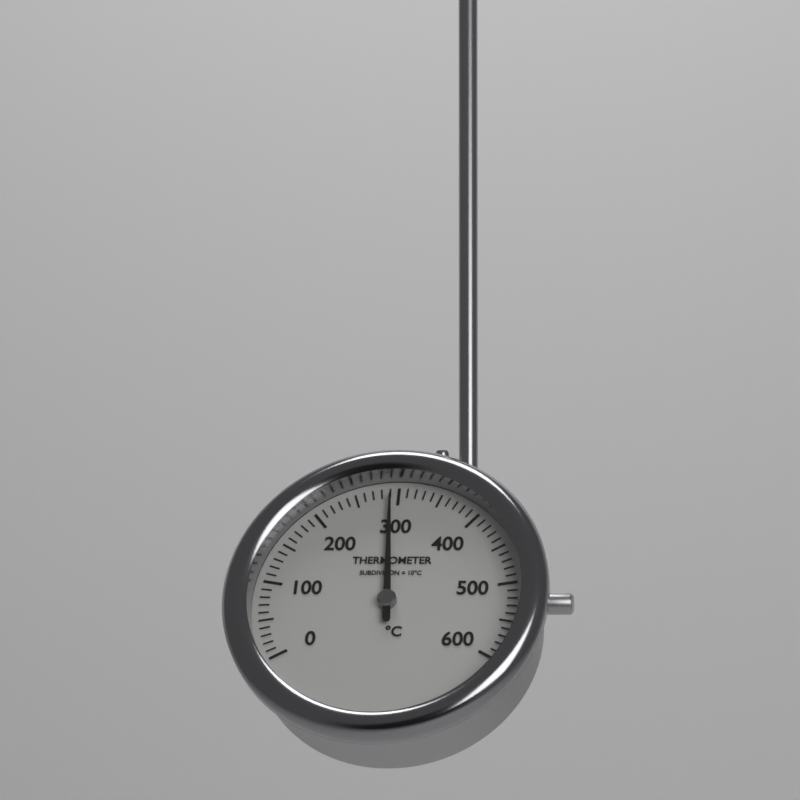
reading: 290 °C
